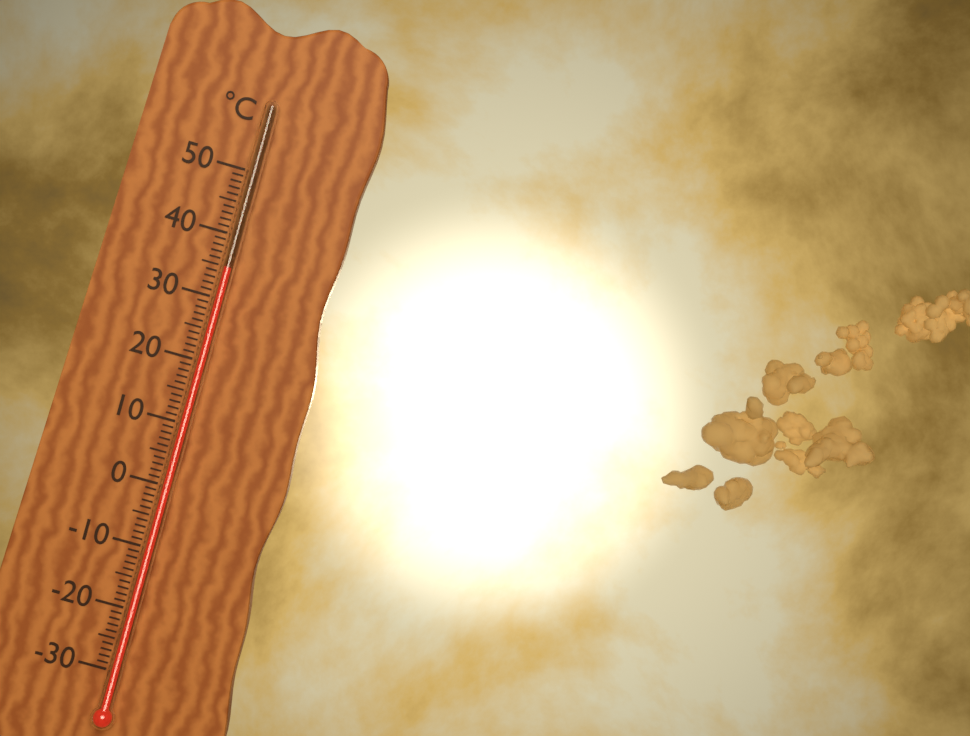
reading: 35 °C
